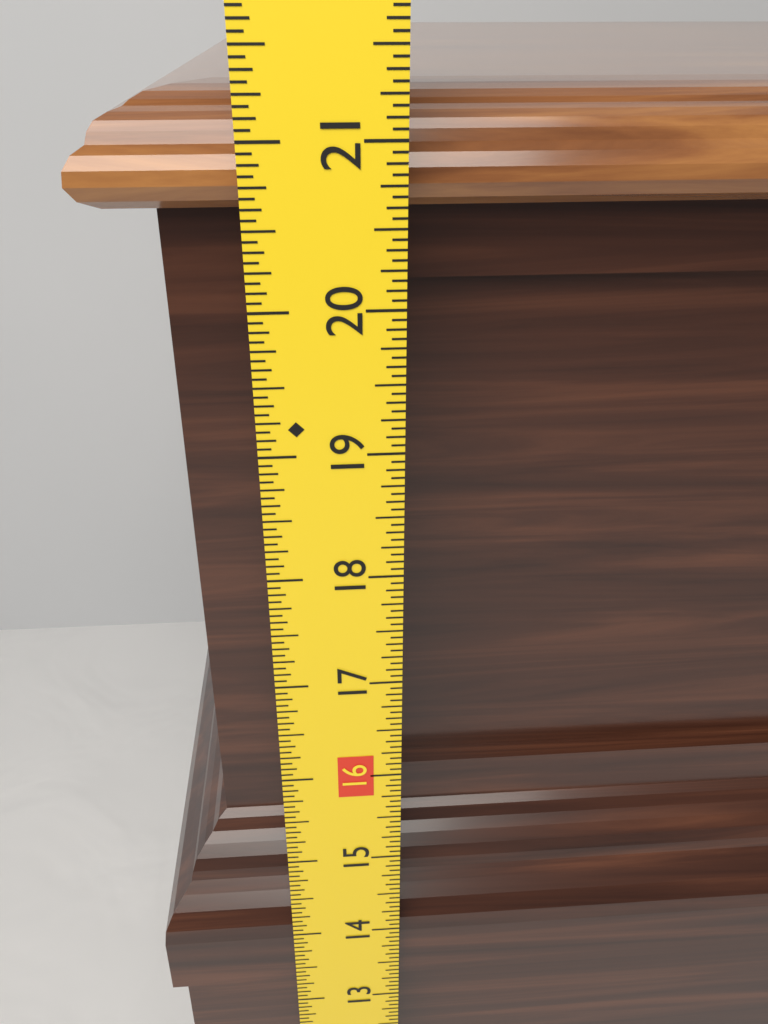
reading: 21.2500 in
